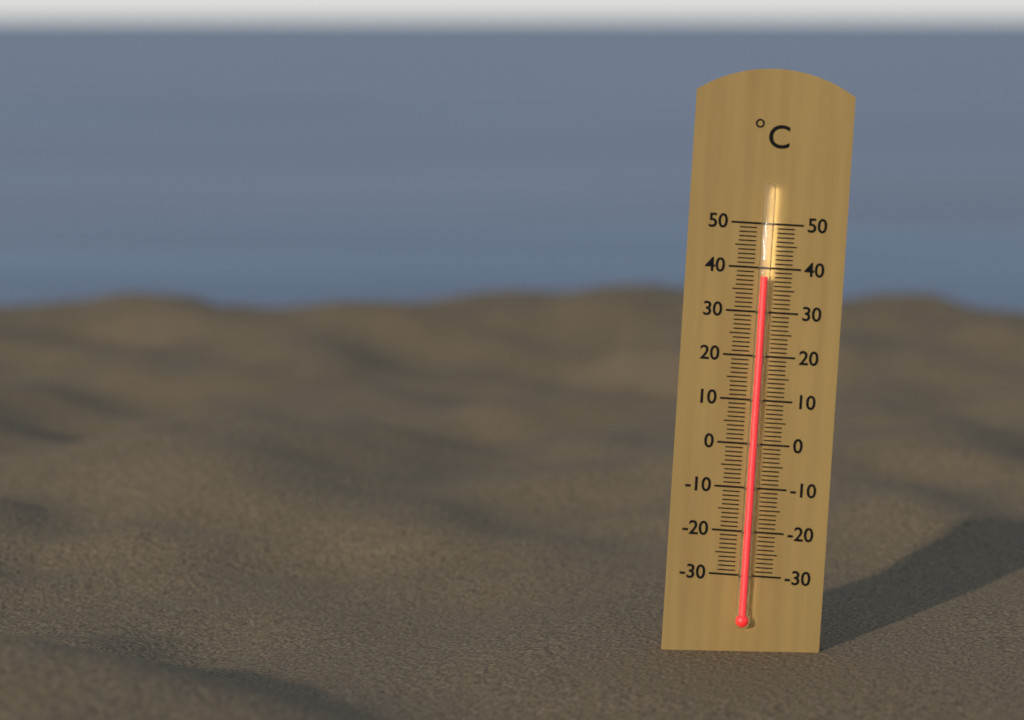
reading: 38 °C
